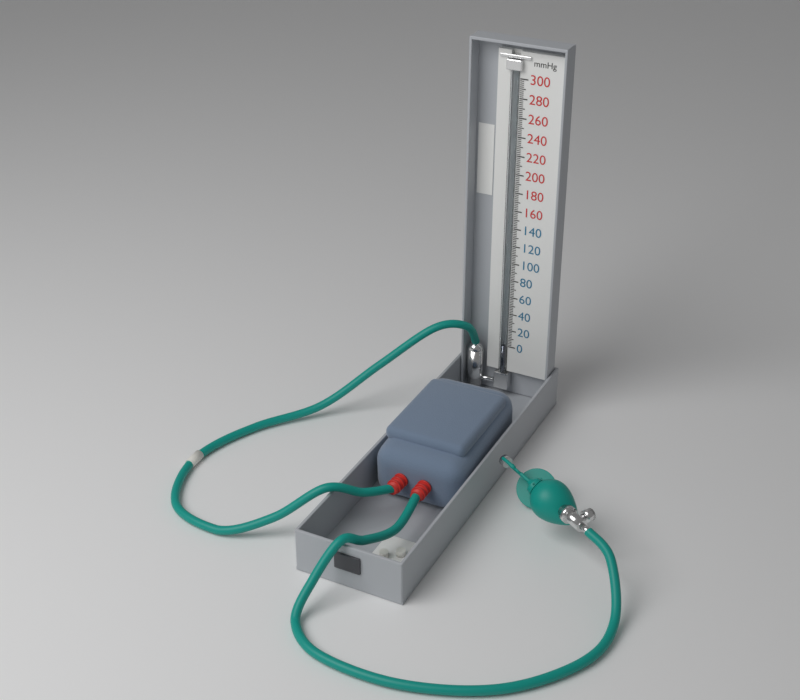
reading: 0 mmHg
